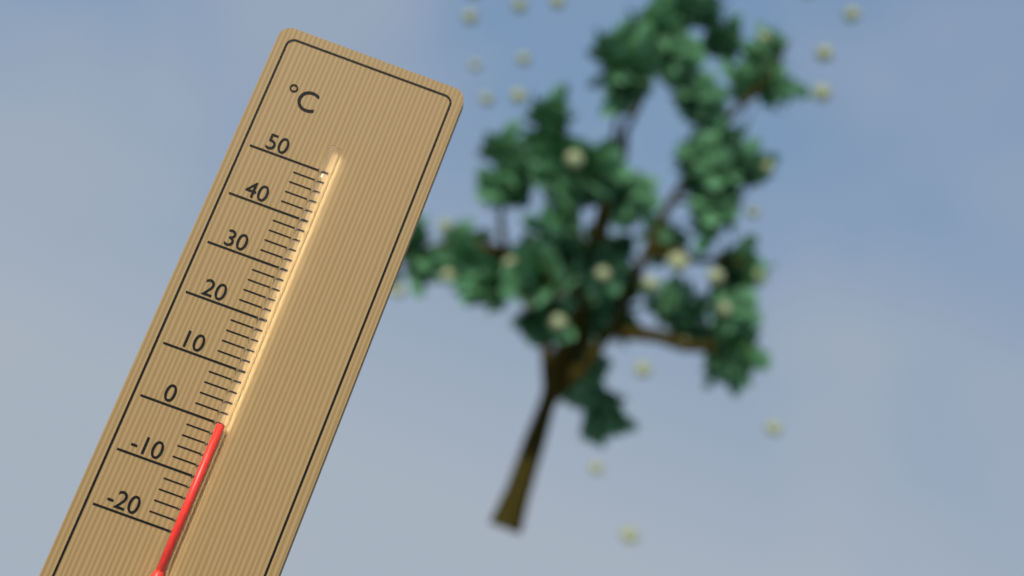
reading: 0 °C
